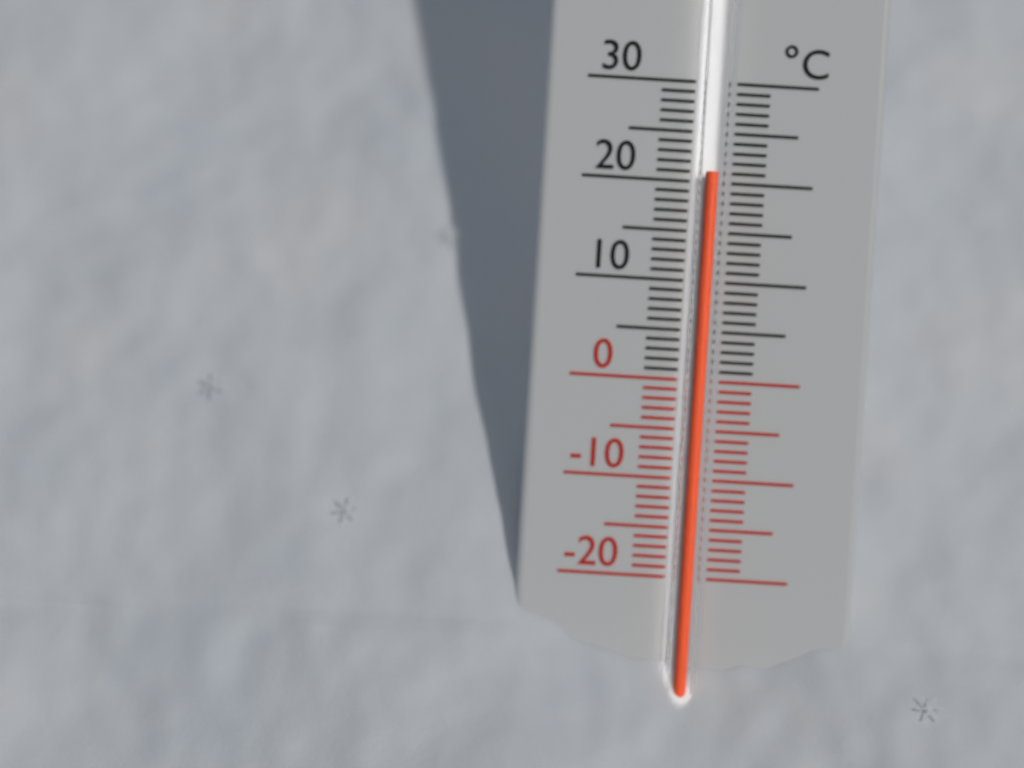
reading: 21 °C
